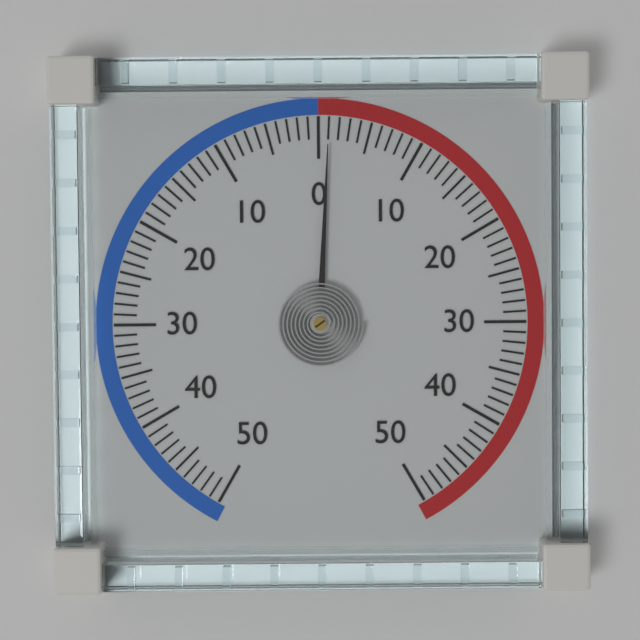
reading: 1 (no unit)
